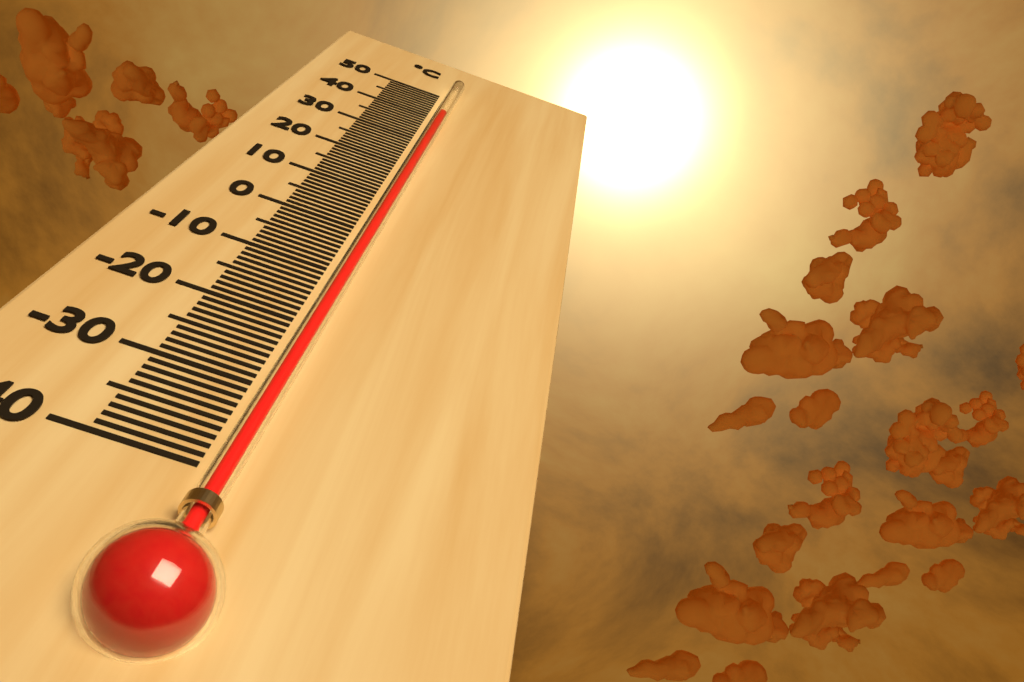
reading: 40 °C
